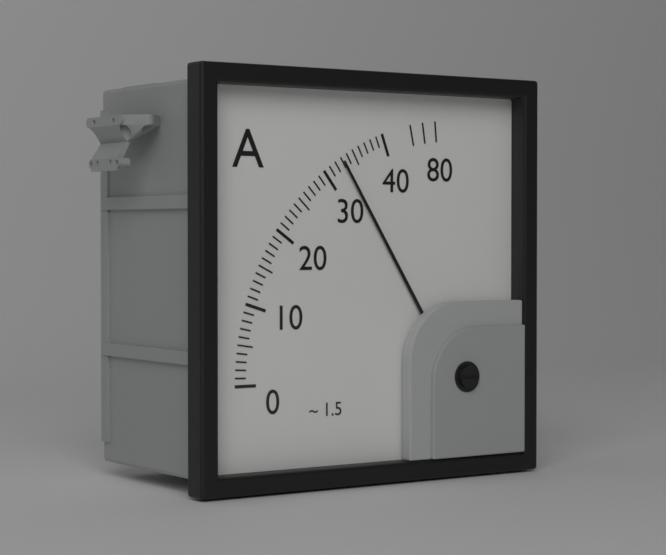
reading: 33 A
